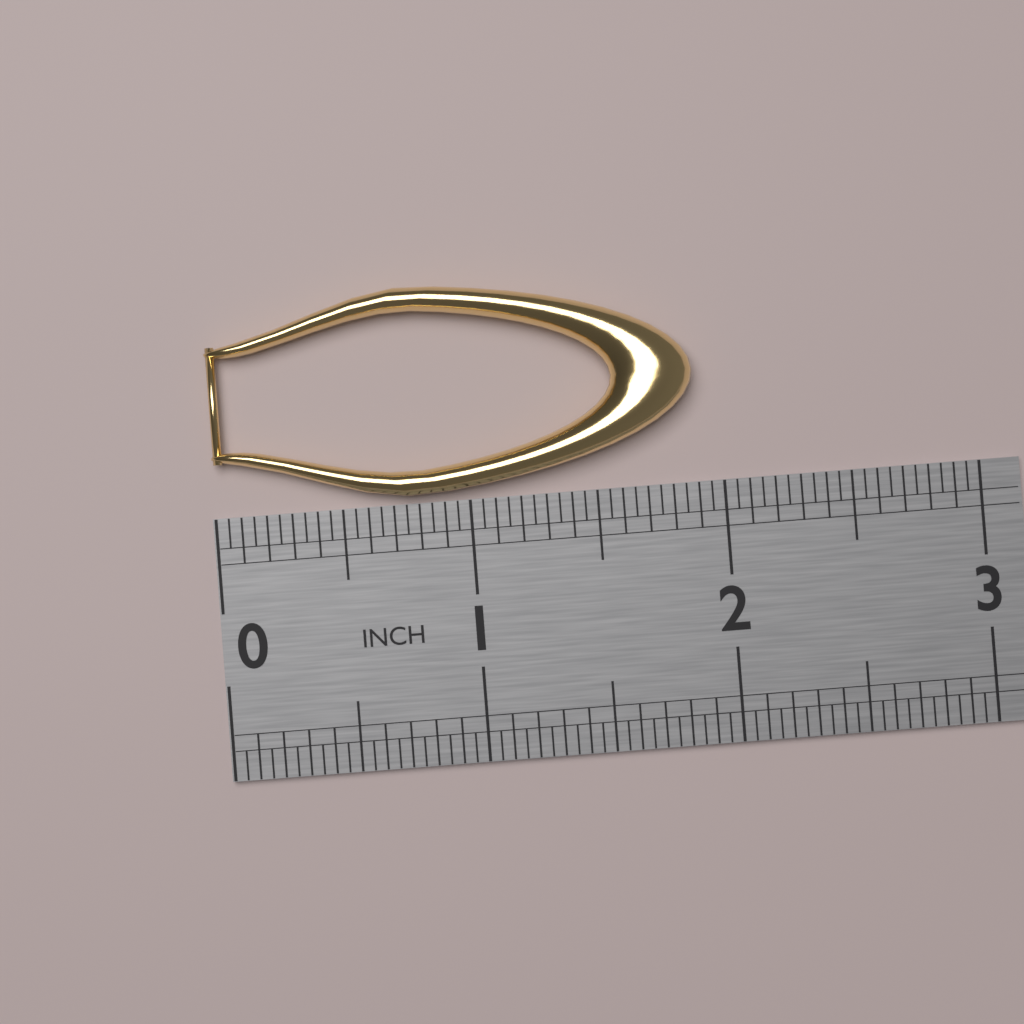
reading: 1.90 in
